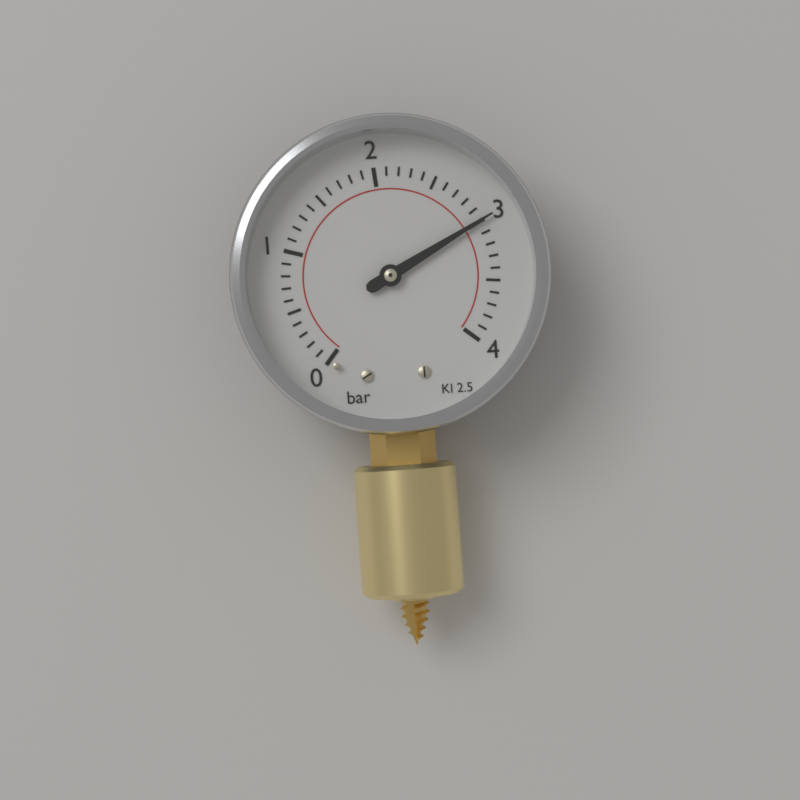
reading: 3.0 bar
